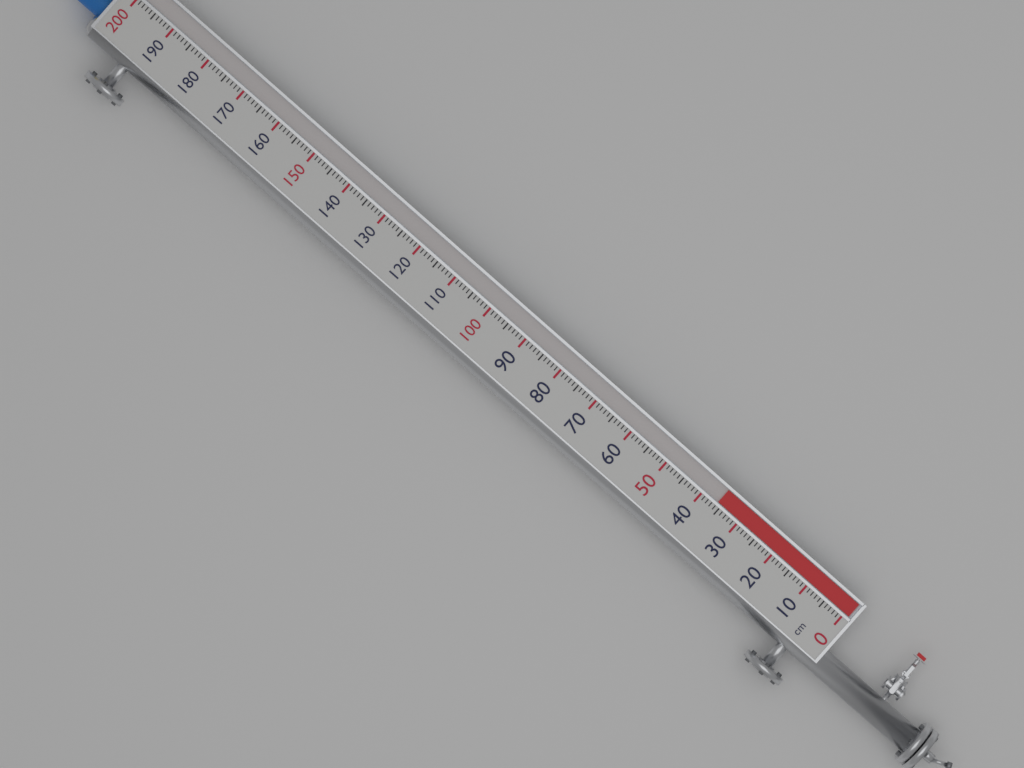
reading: 36 cm
